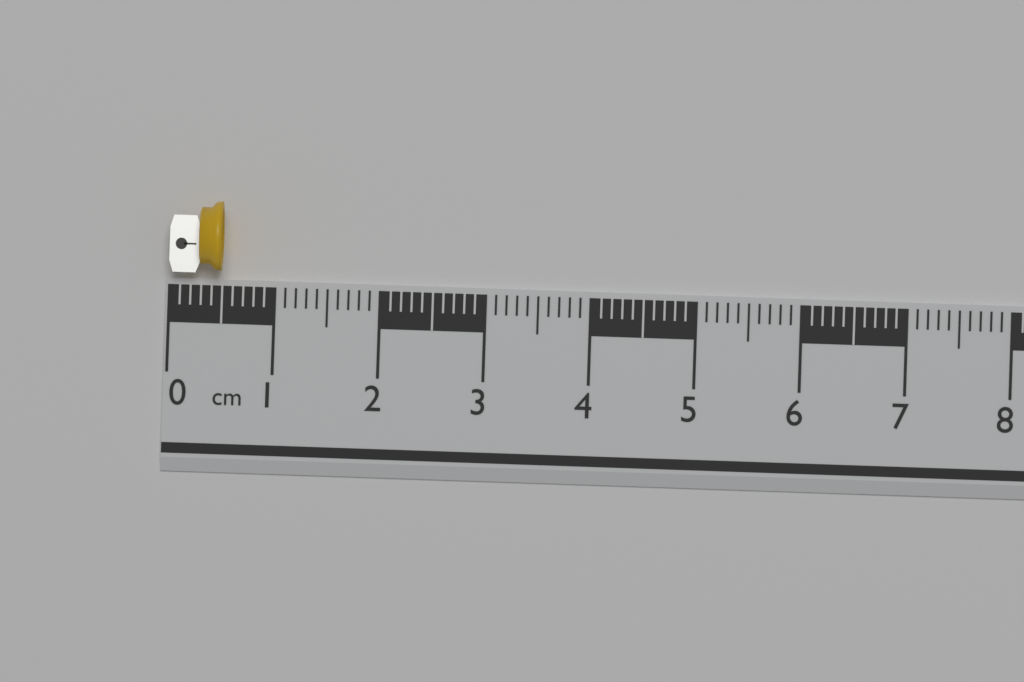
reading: 0.5 cm
